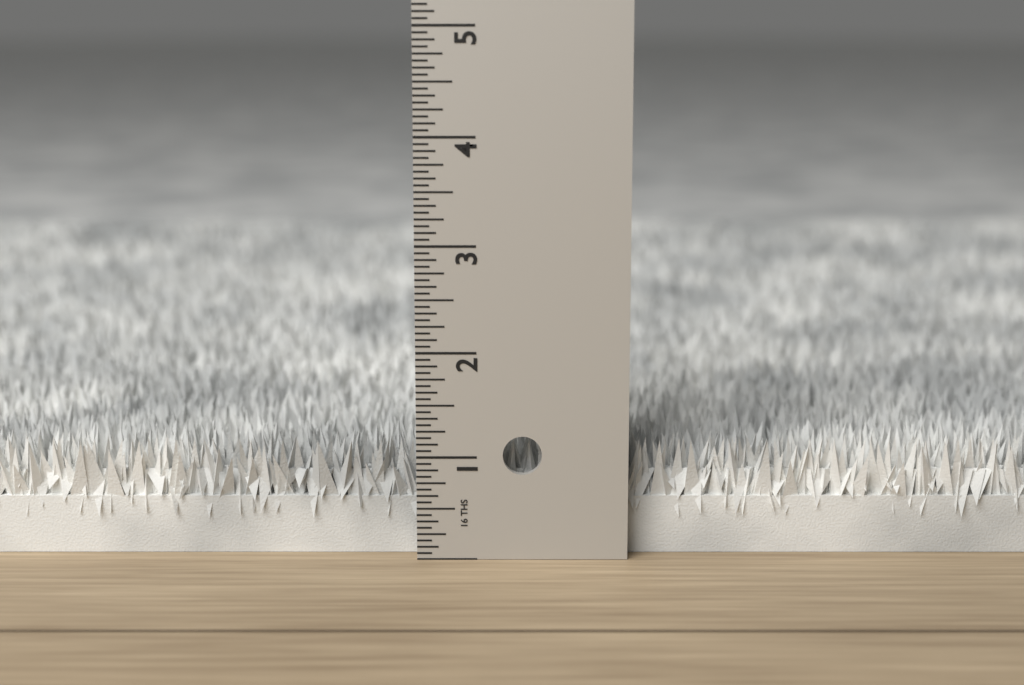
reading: 1.1250 in
